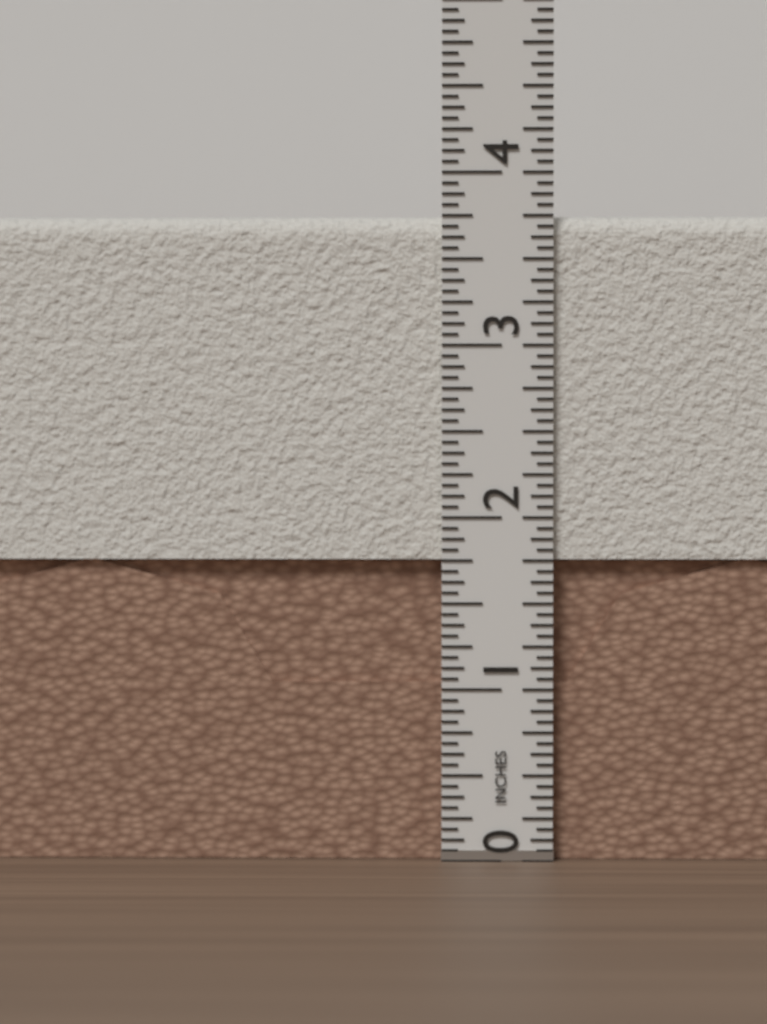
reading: 3.7500 in
